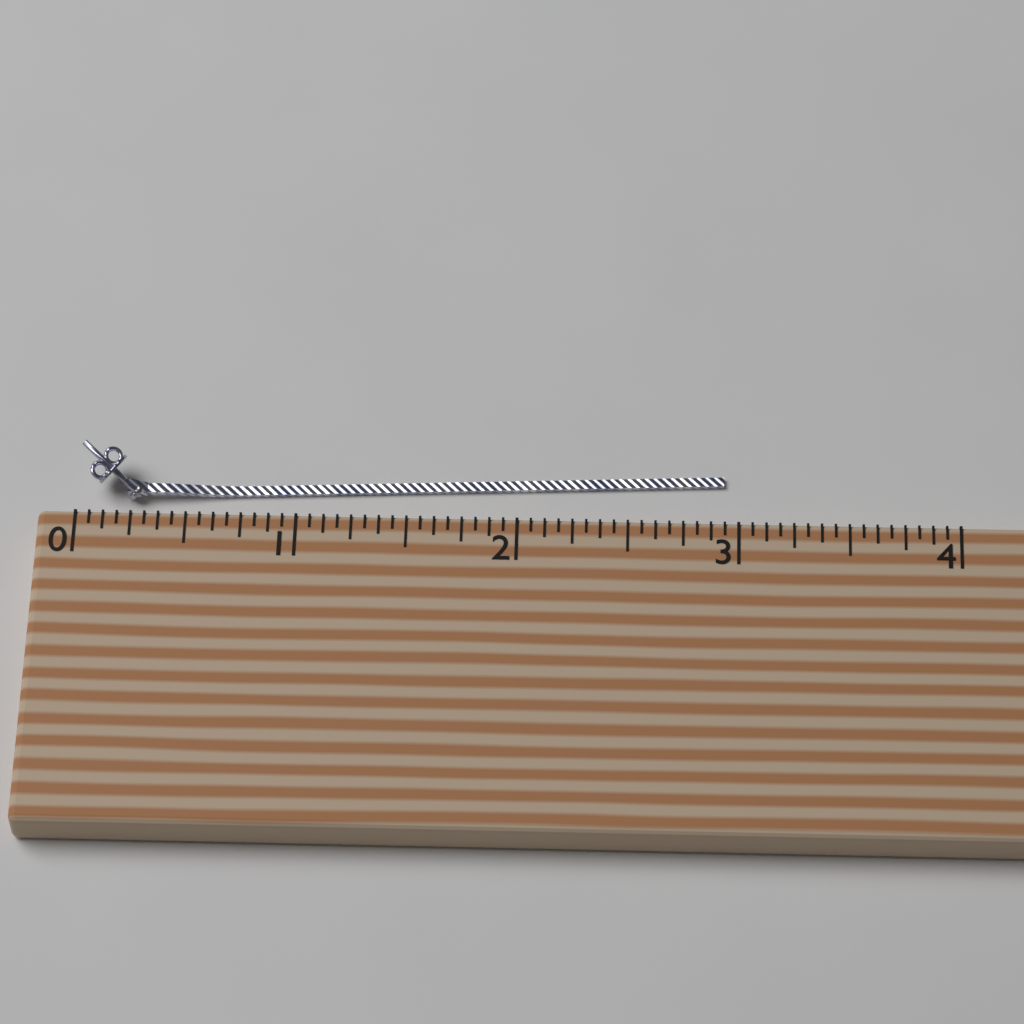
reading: 2.9375 (no unit)
